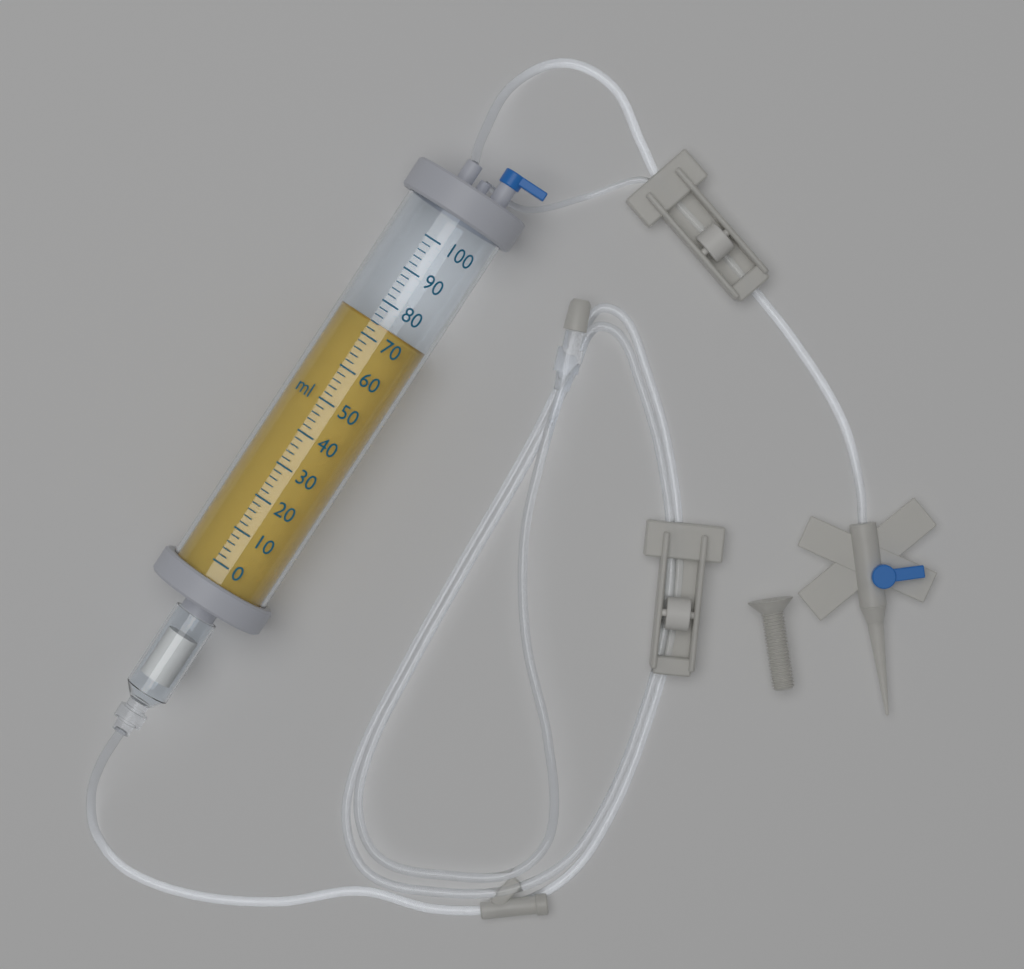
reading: 74 ml
